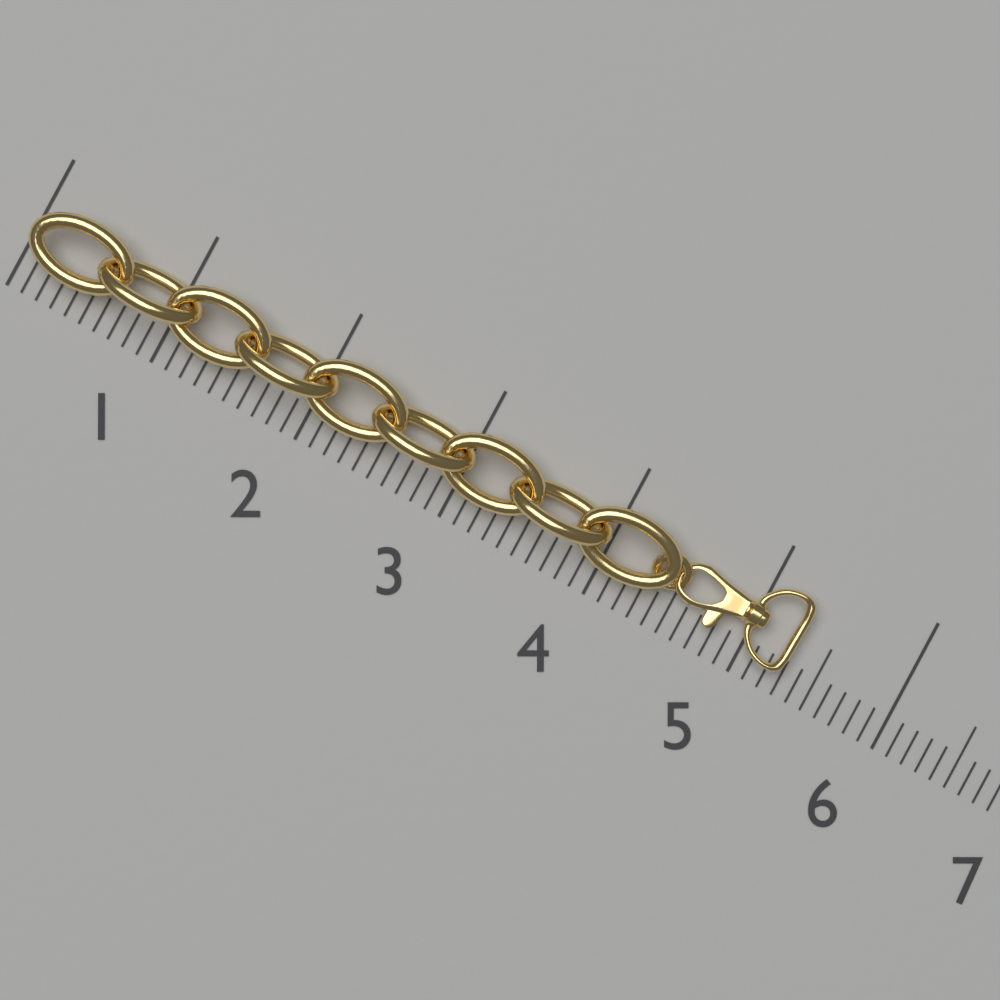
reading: 5.3 (no unit)
